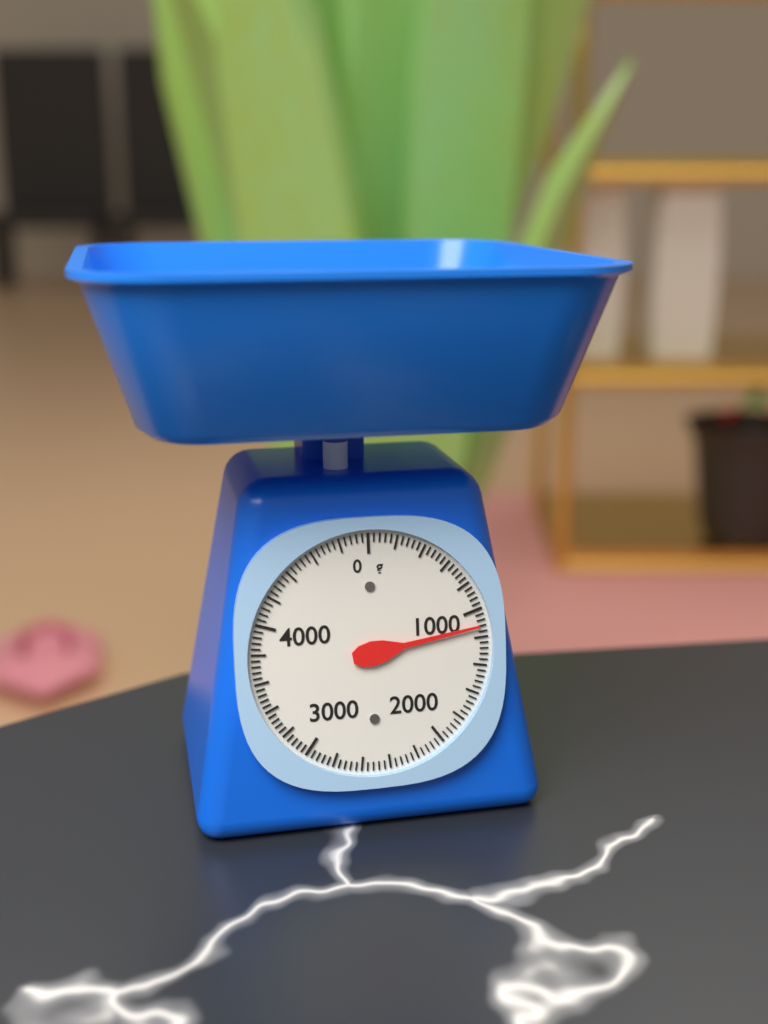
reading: 1120 g
